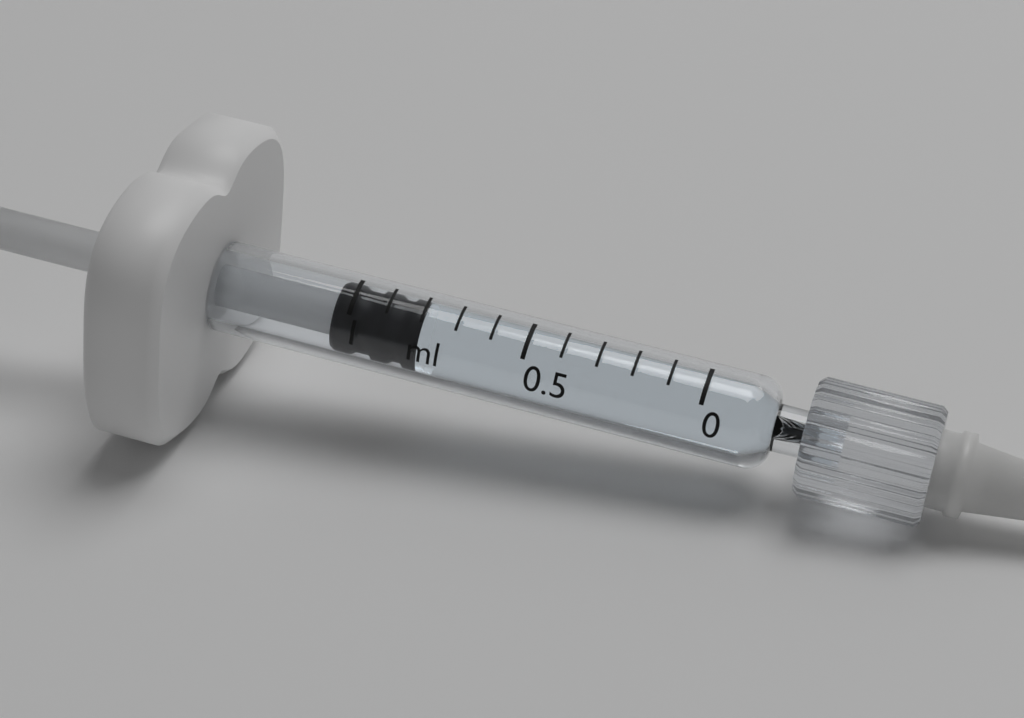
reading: 0.8 ml
